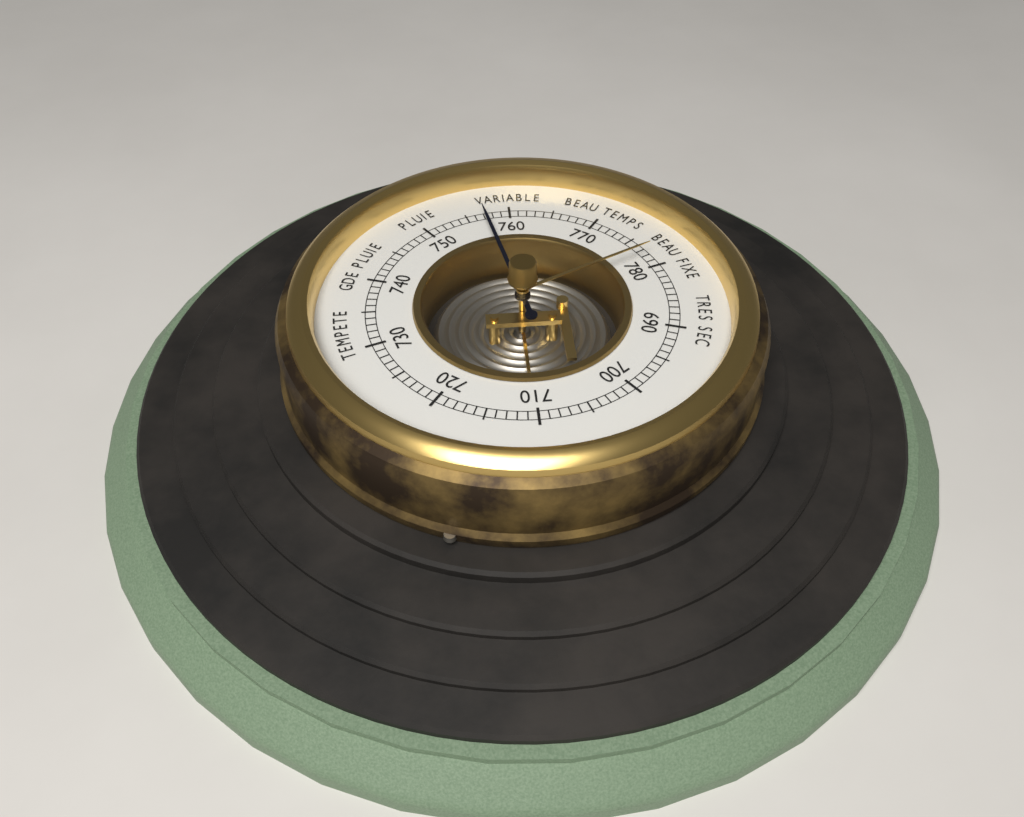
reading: 757 (no unit)
